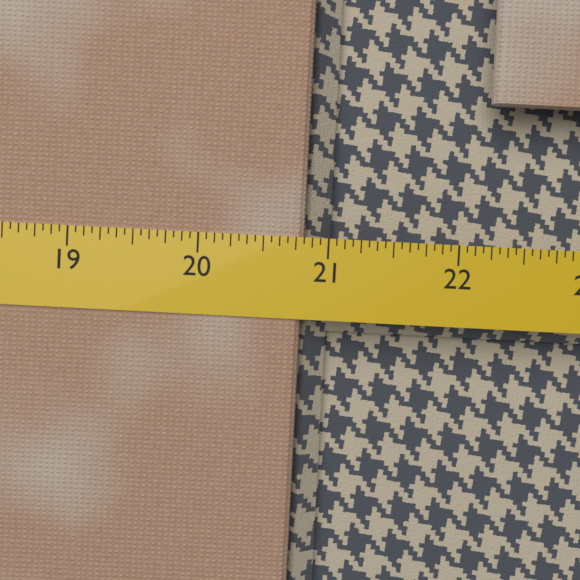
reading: 20.8125 (no unit)
